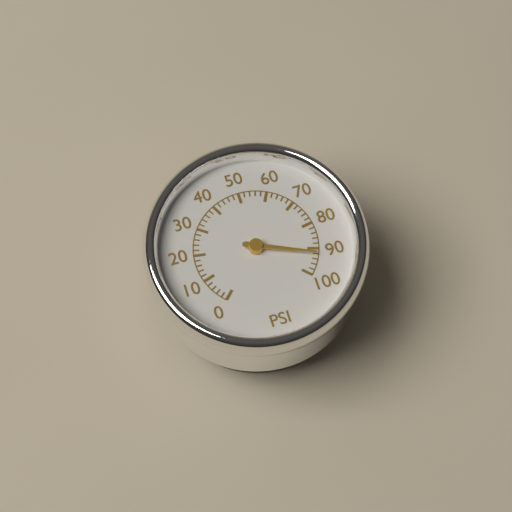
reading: 92 psi
